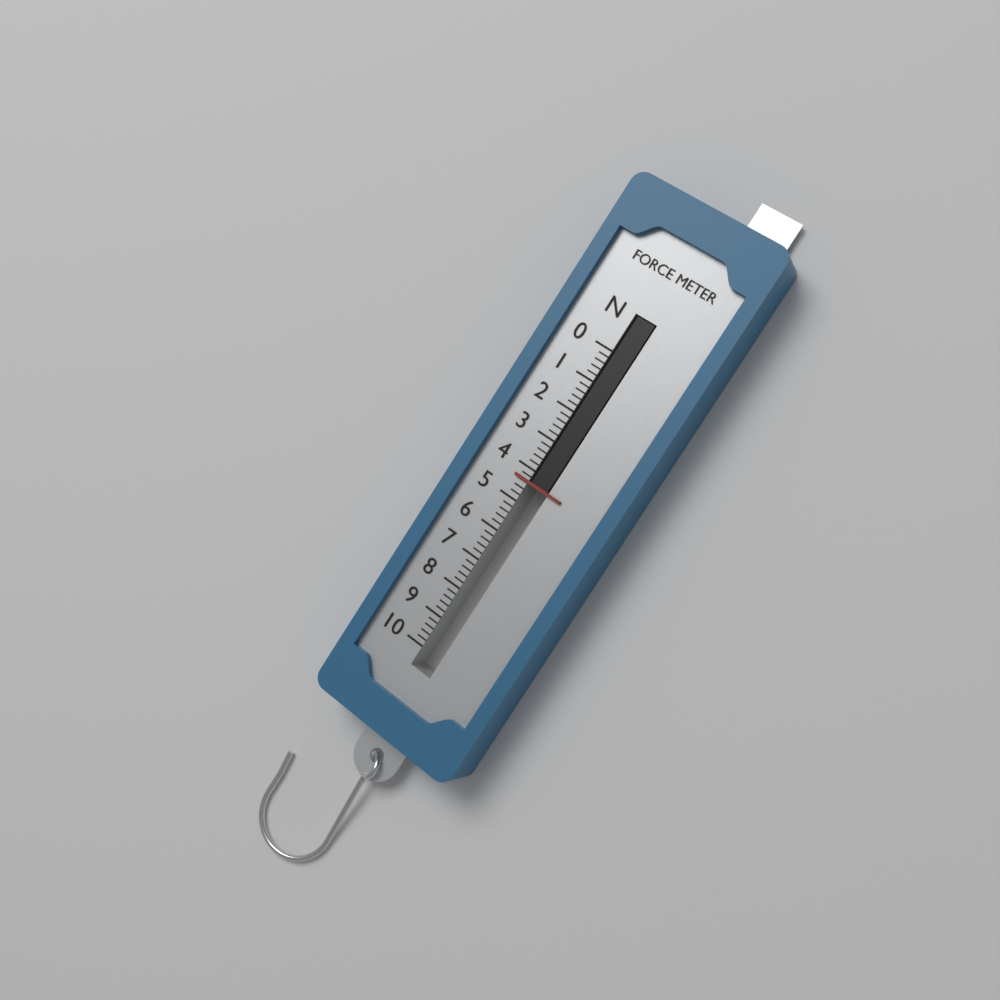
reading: 4.4 N
